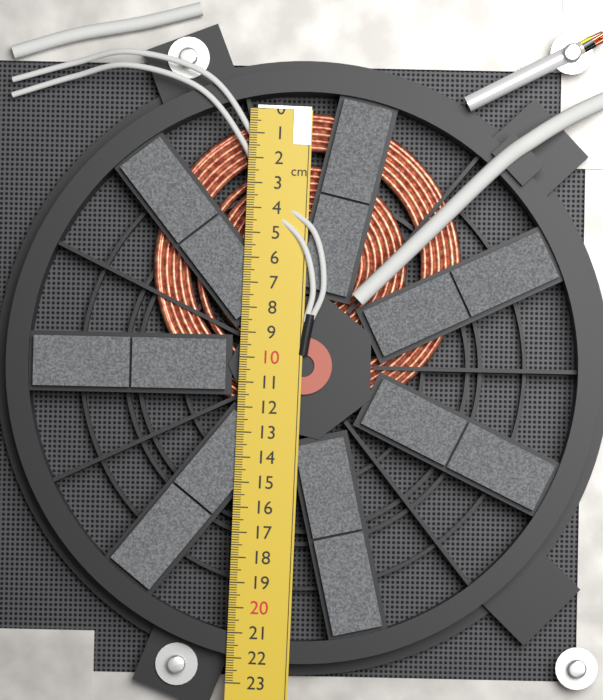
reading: 12.4 cm
